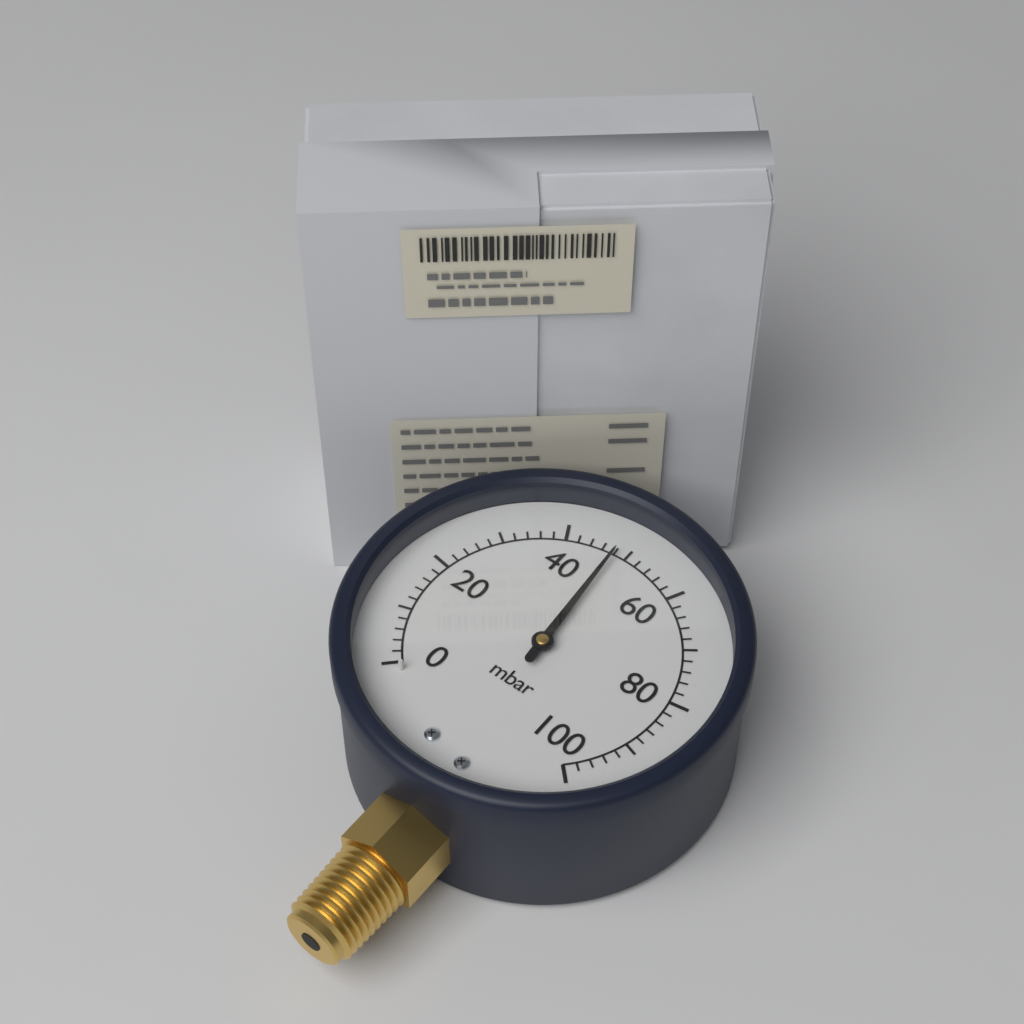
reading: 48 mbar
